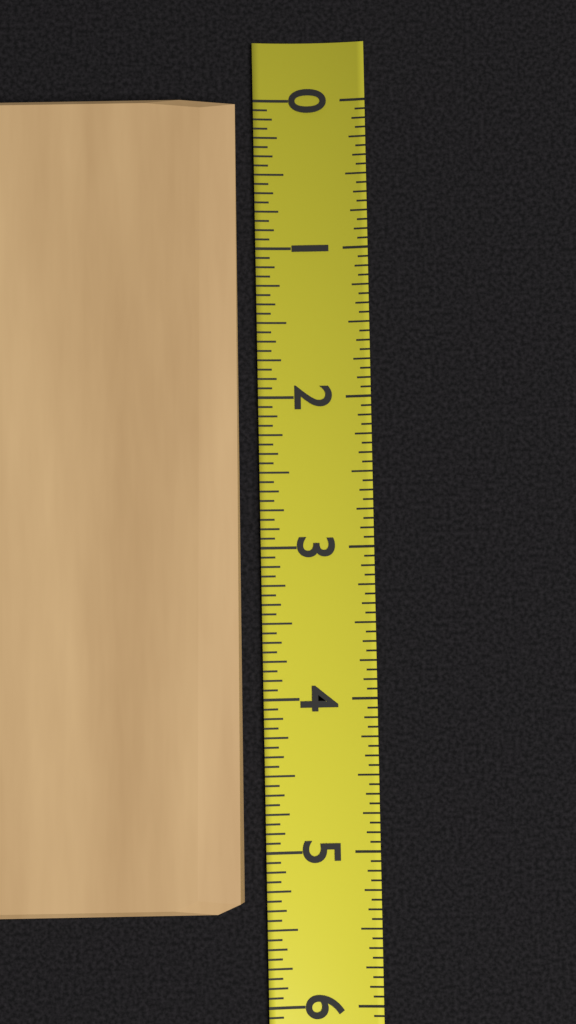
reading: 5.3750 (no unit)
